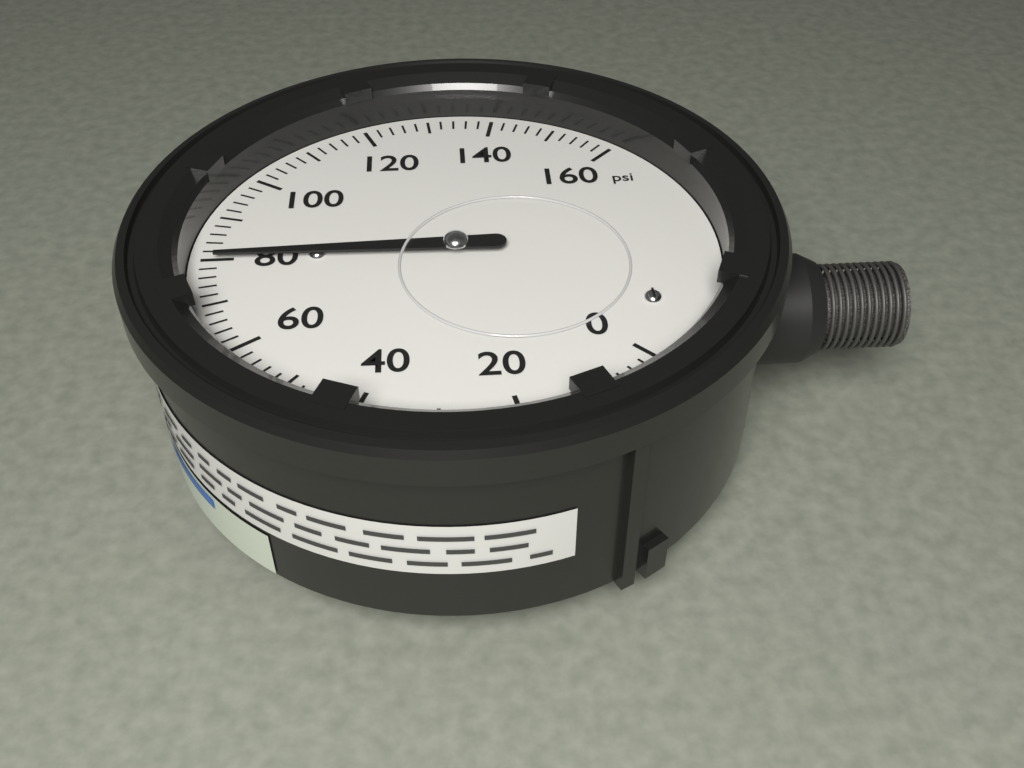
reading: 80 psi
